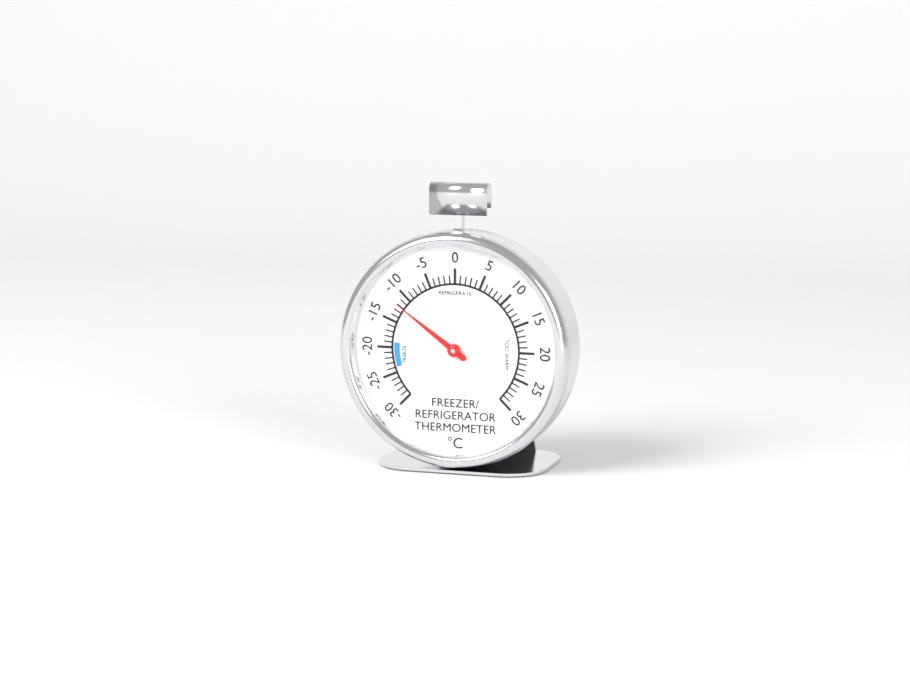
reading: -12 °C
